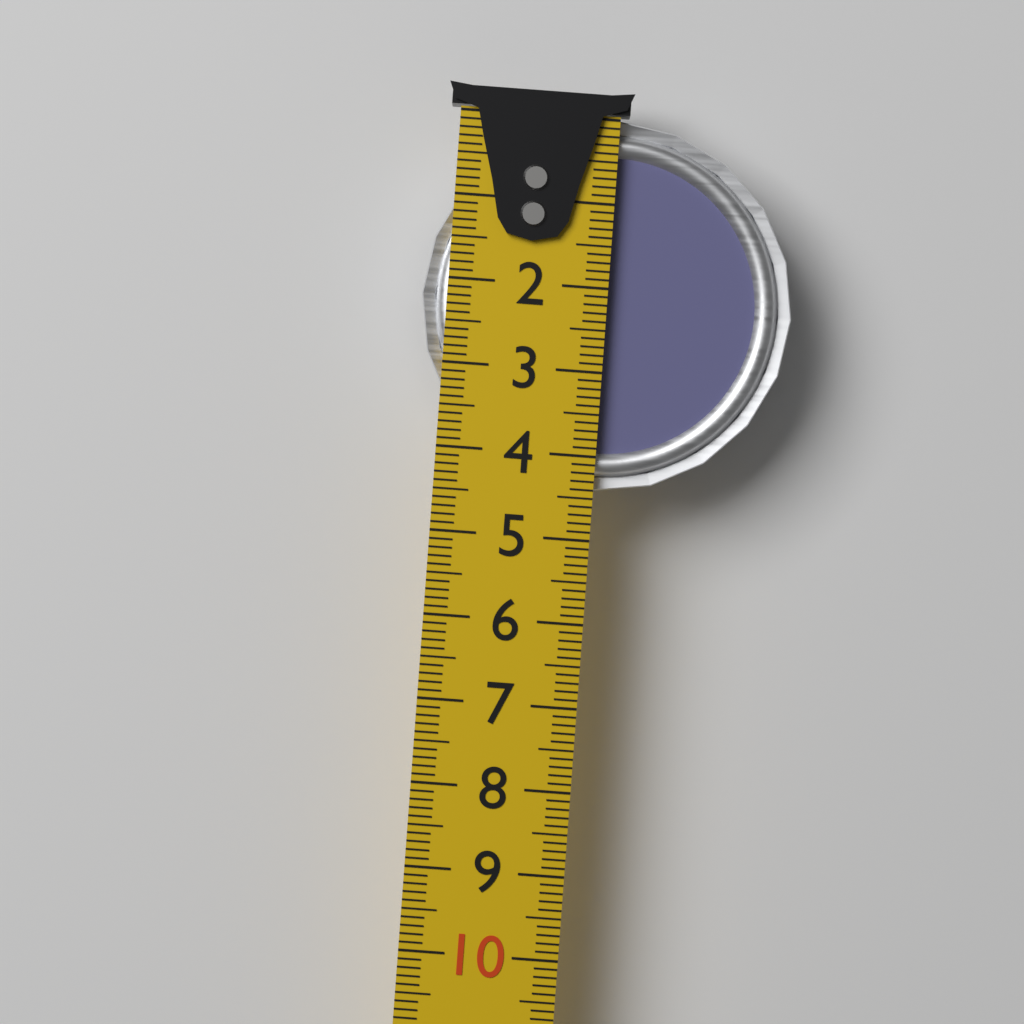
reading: 4.4 cm
